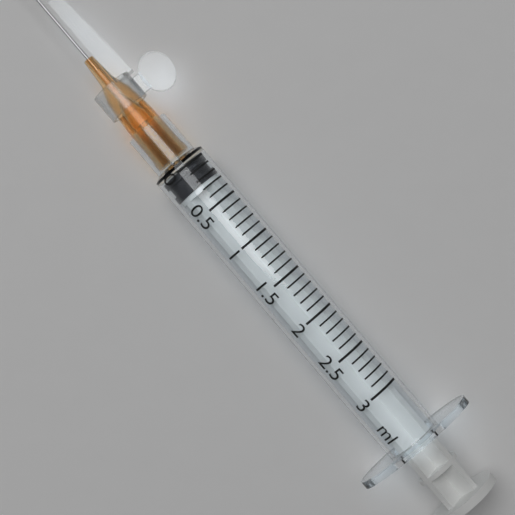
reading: 0.0 ml
